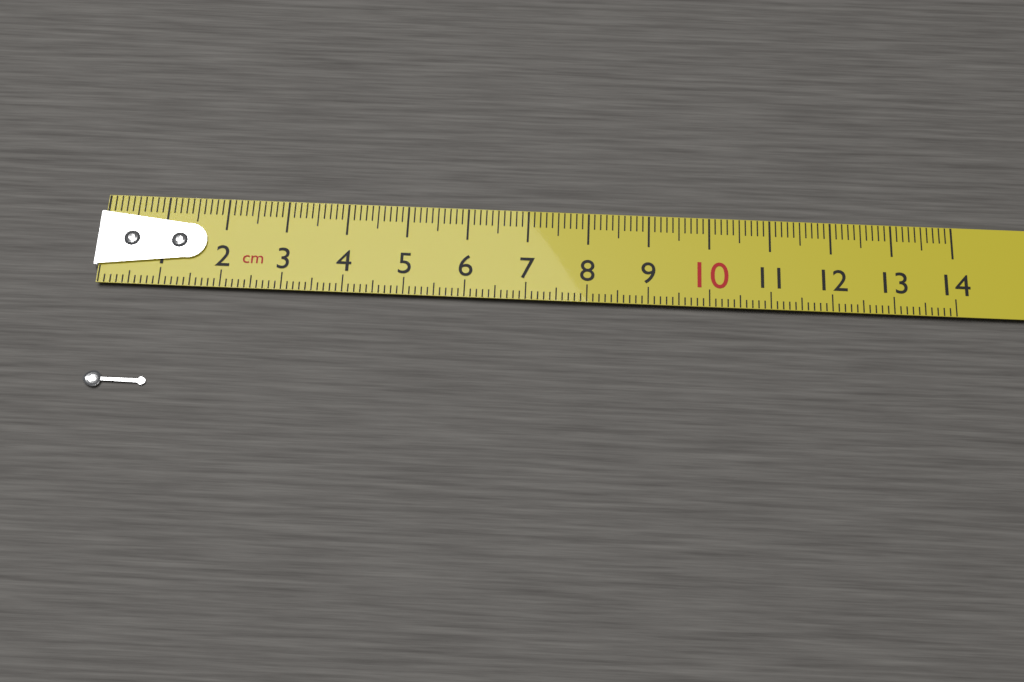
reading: 1.0 cm
